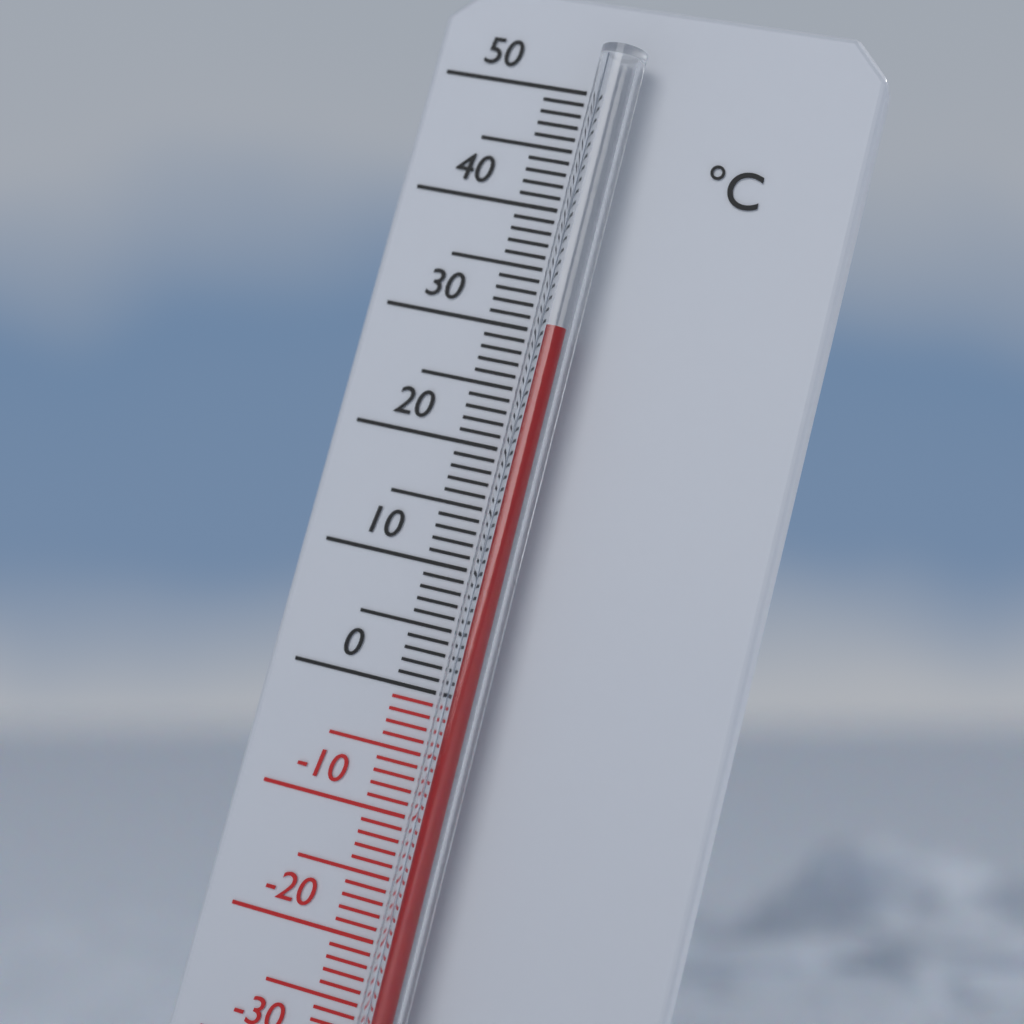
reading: 30 °C
